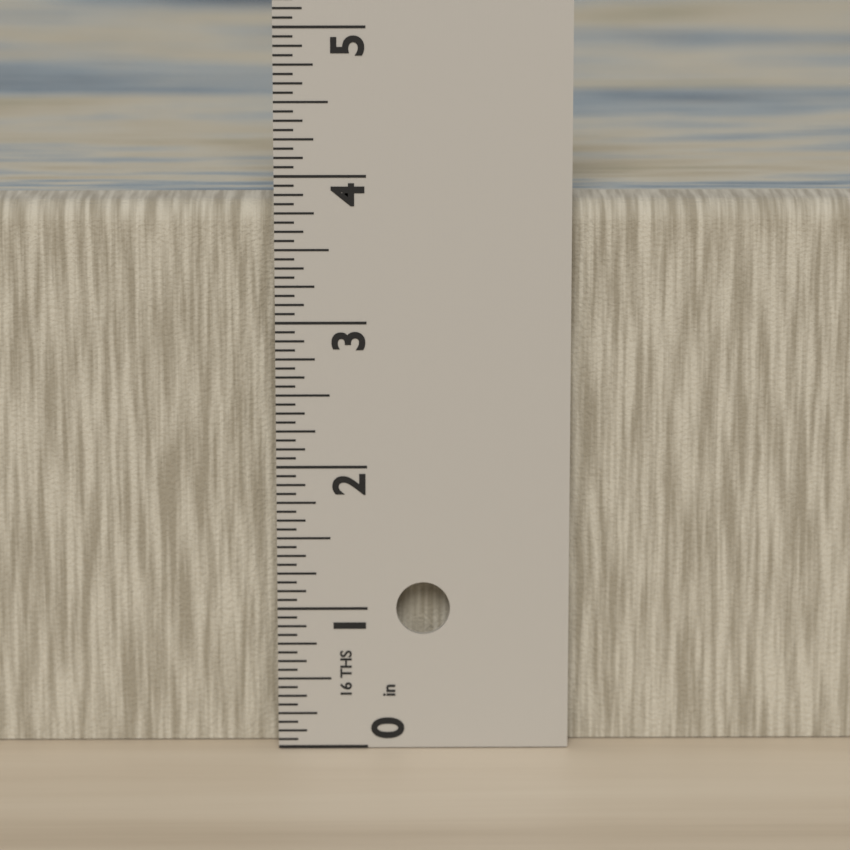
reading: 3.8125 in
